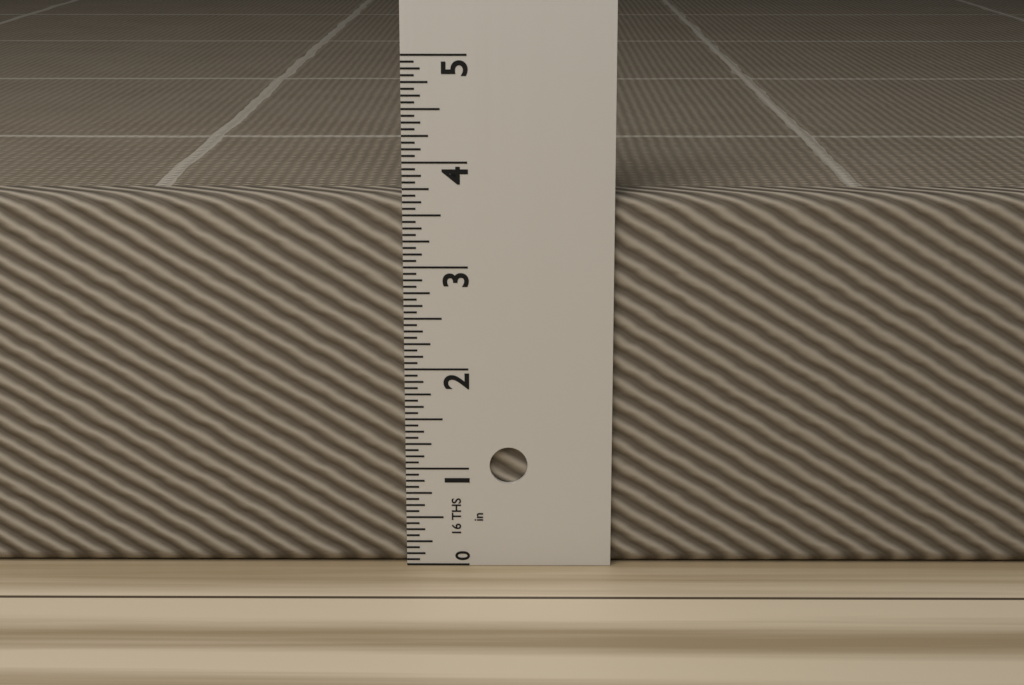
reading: 3.6875 in
